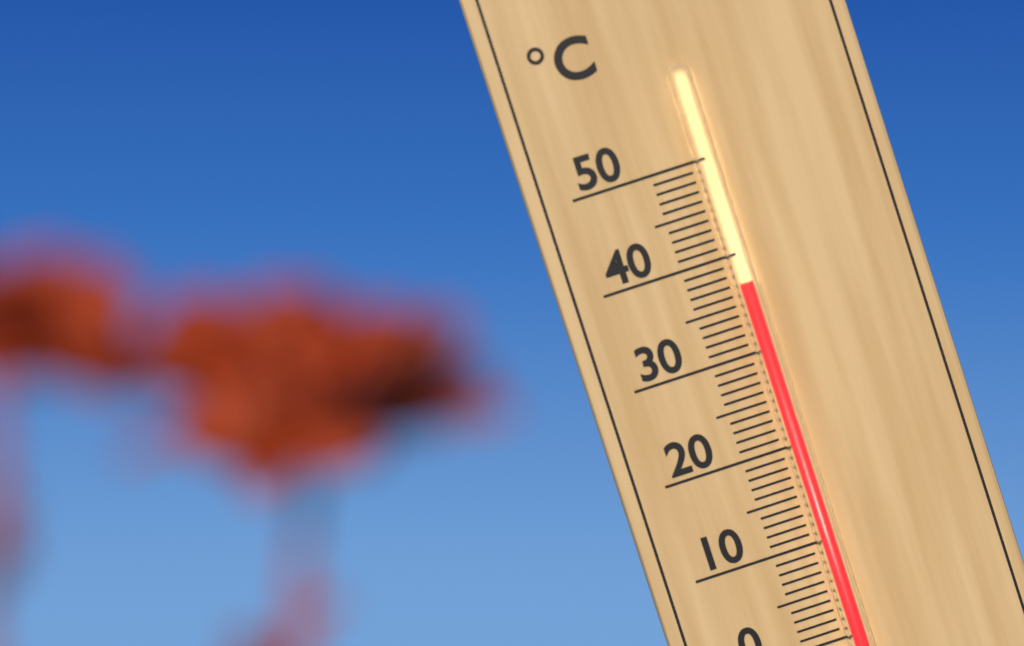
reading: 37 °C
